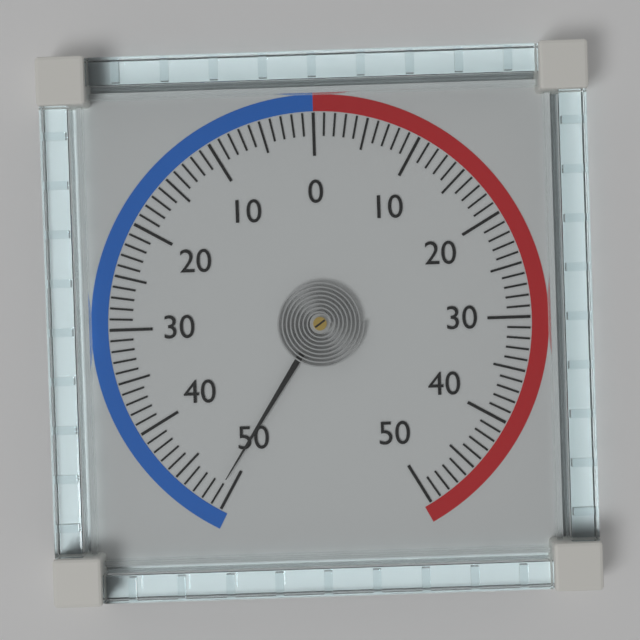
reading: -49 (no unit)
